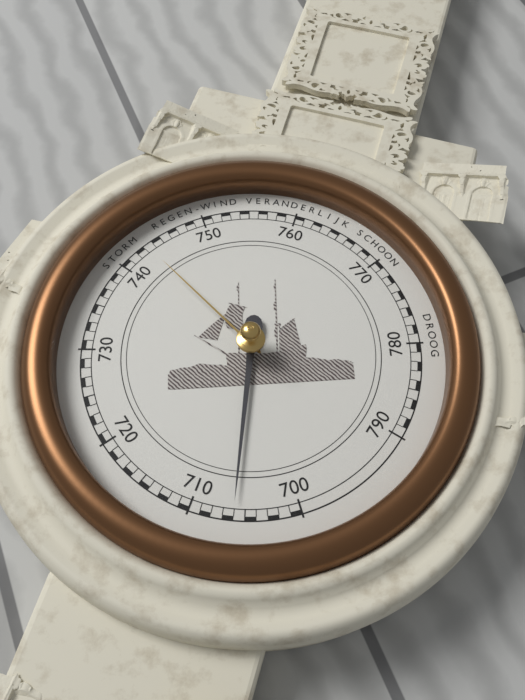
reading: 706 mmHg
